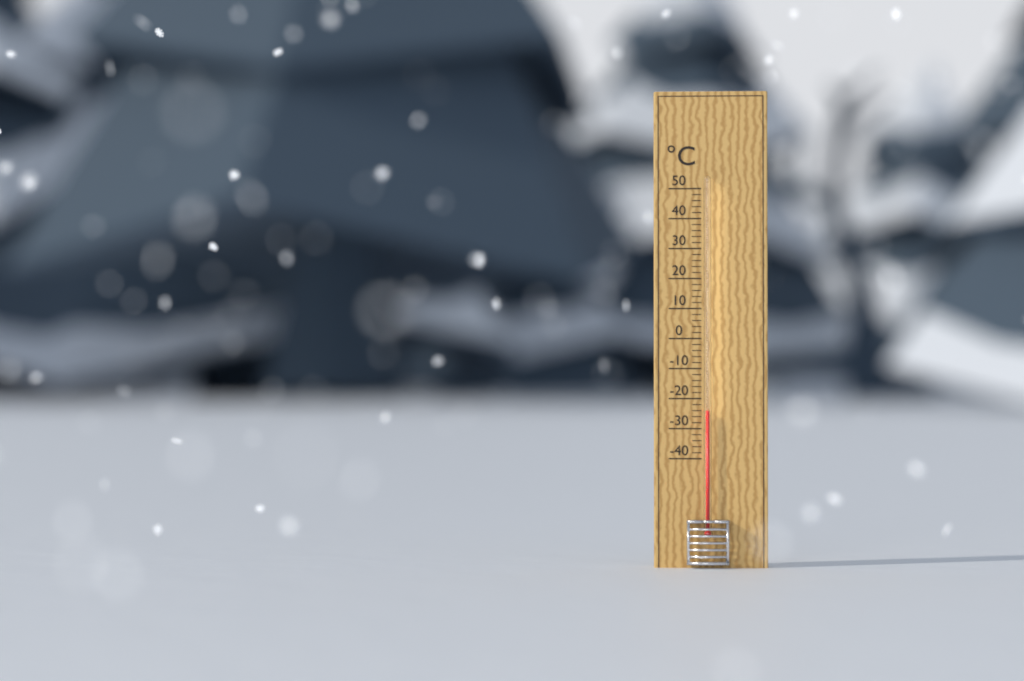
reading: -24 °C
